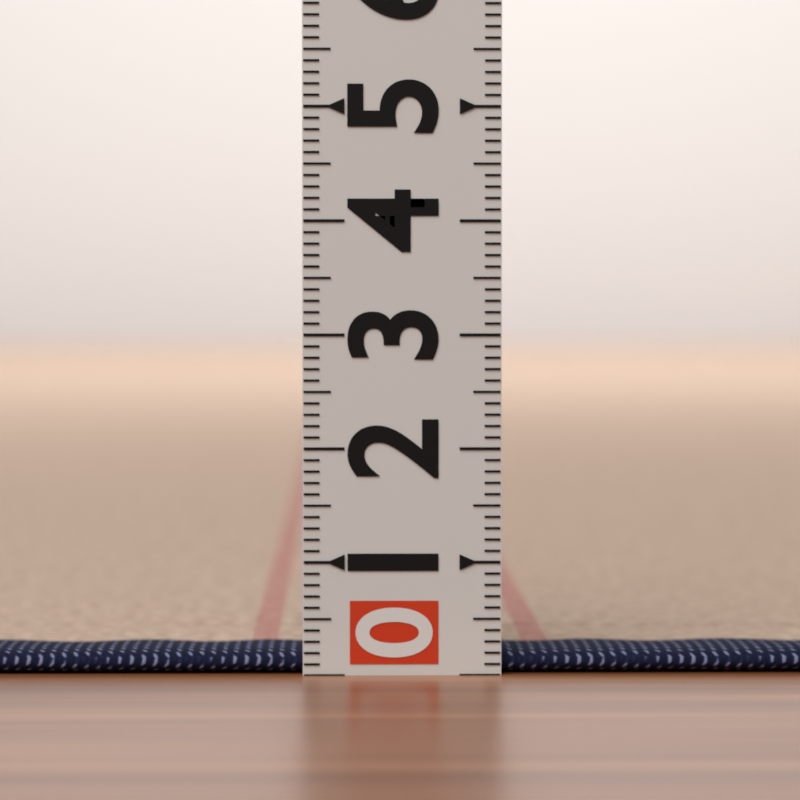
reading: 0.2 (no unit)
